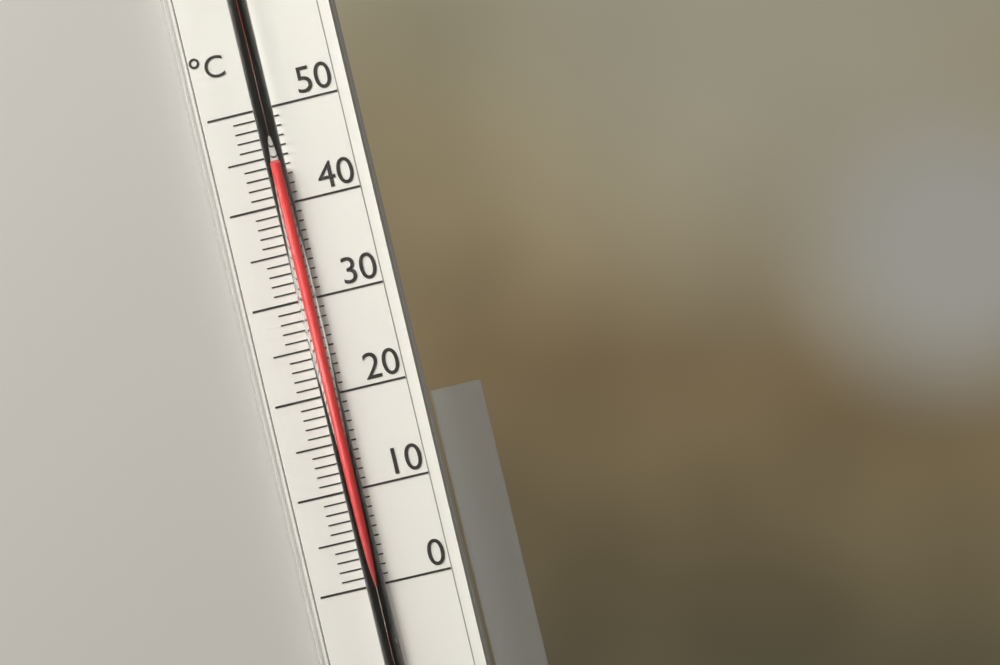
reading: 44 °C
